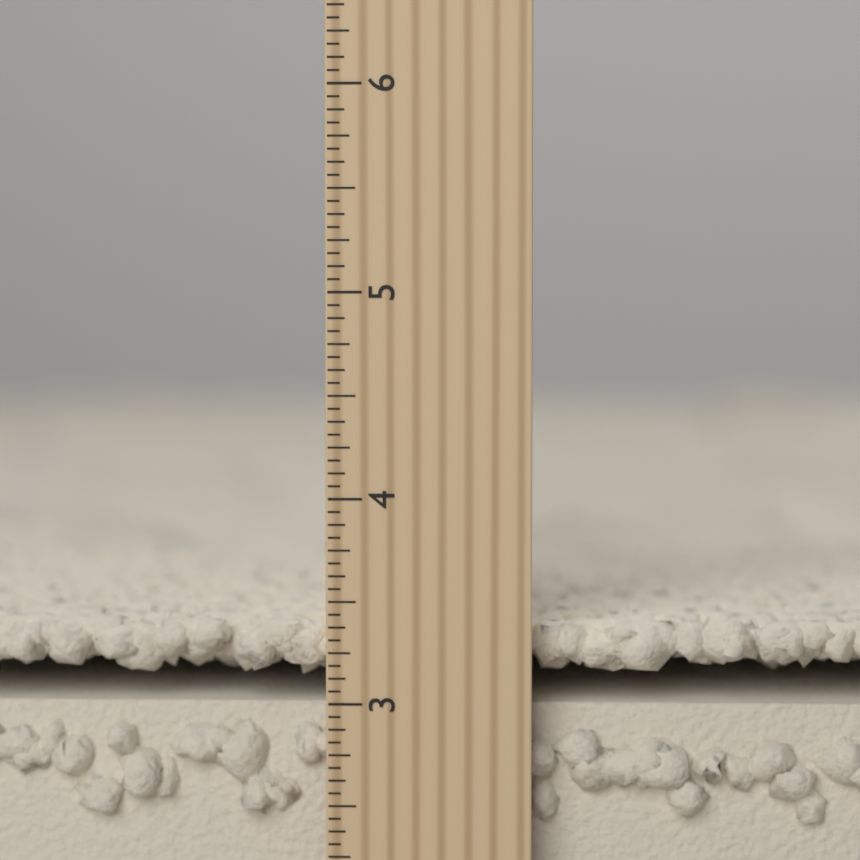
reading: 3.3750 inch
